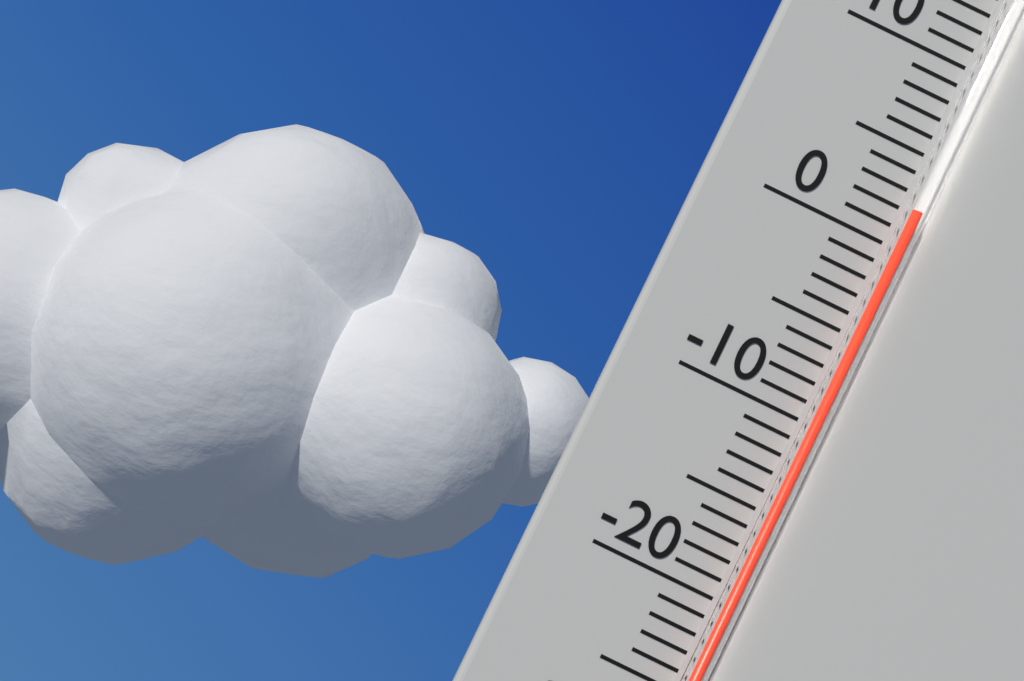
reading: 2 °C
